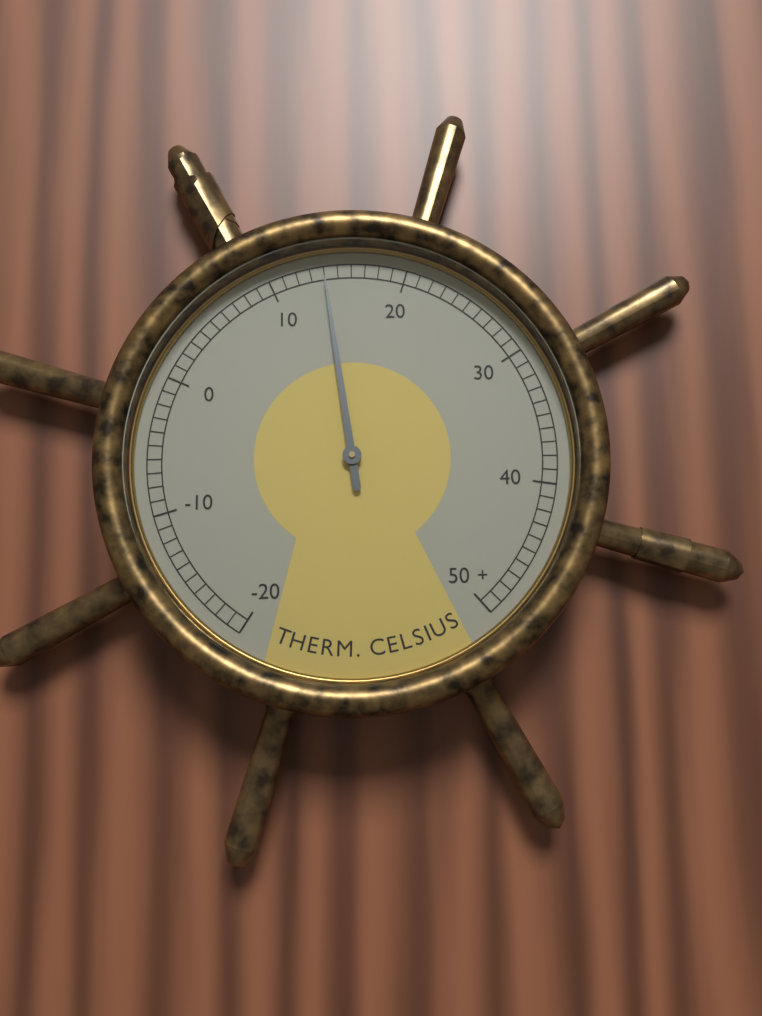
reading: 14 °C
